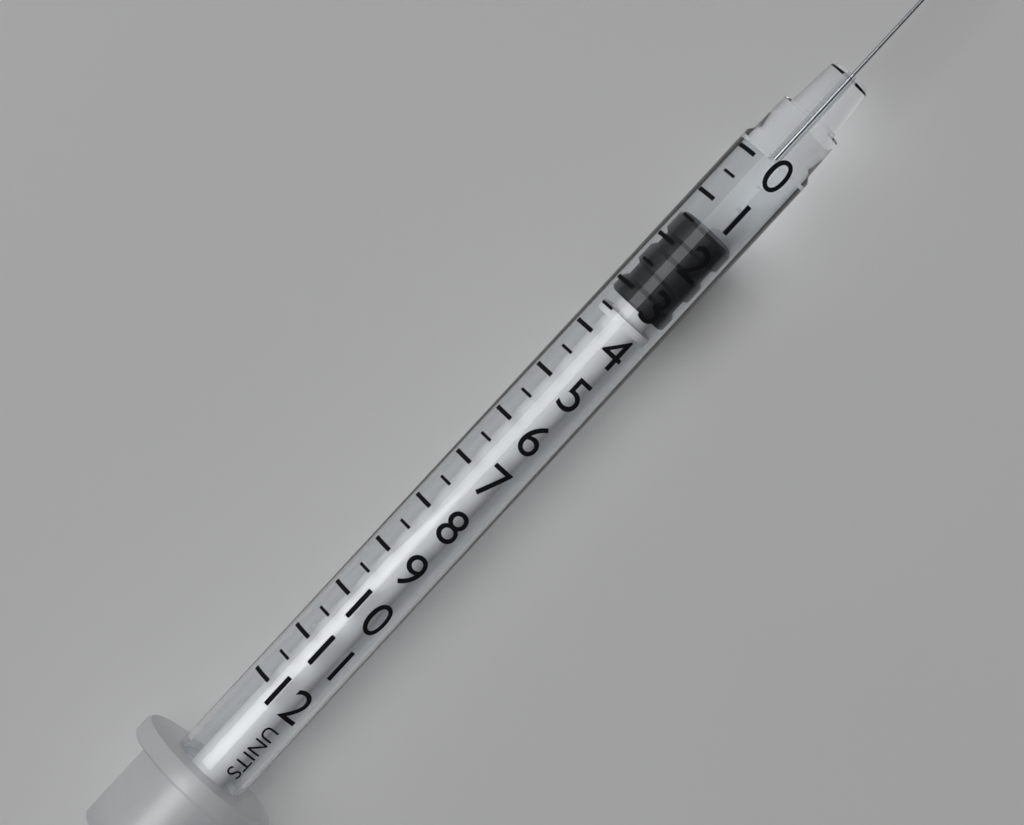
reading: 1.5 units
